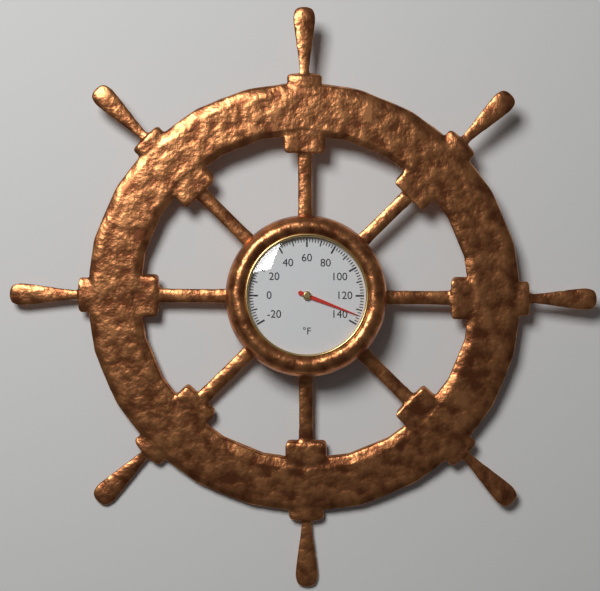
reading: 134 °F
